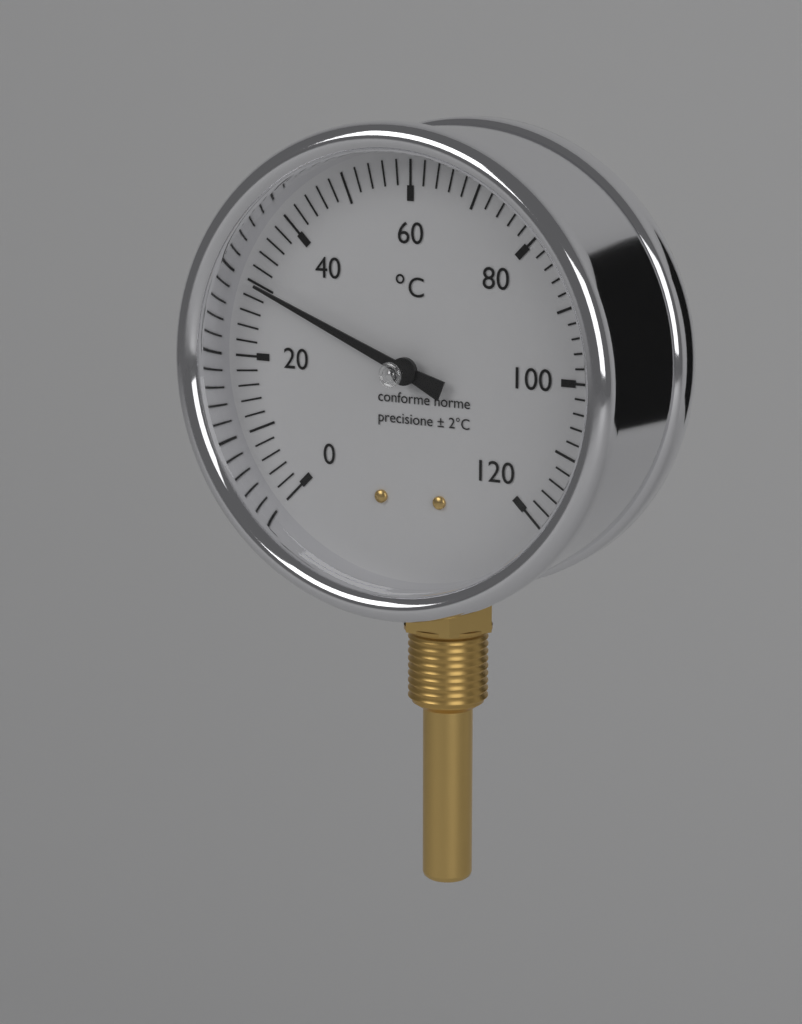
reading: 30 °C
